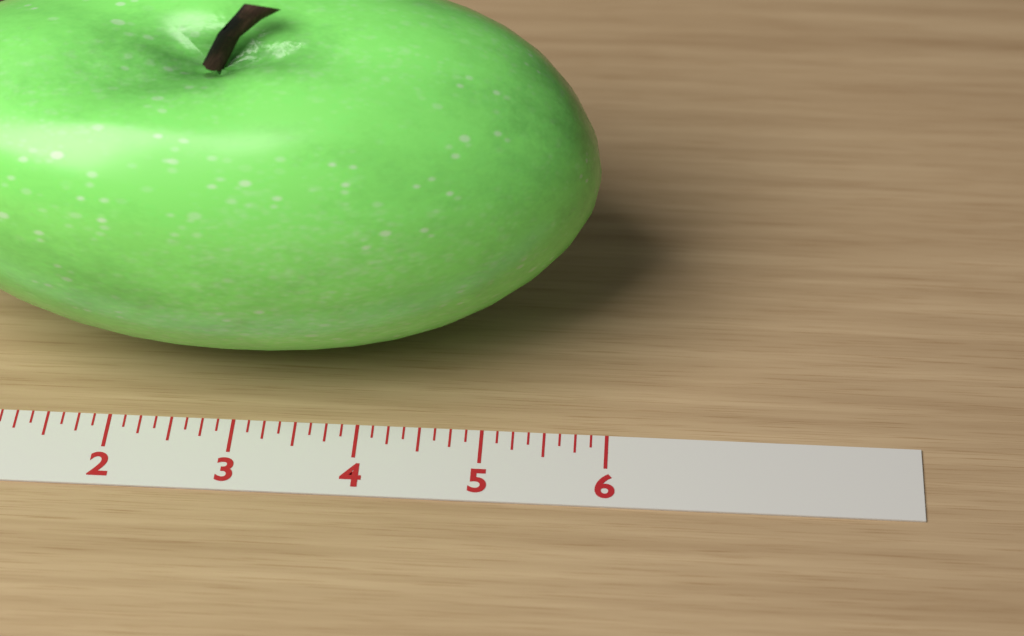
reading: 5.875 inch
